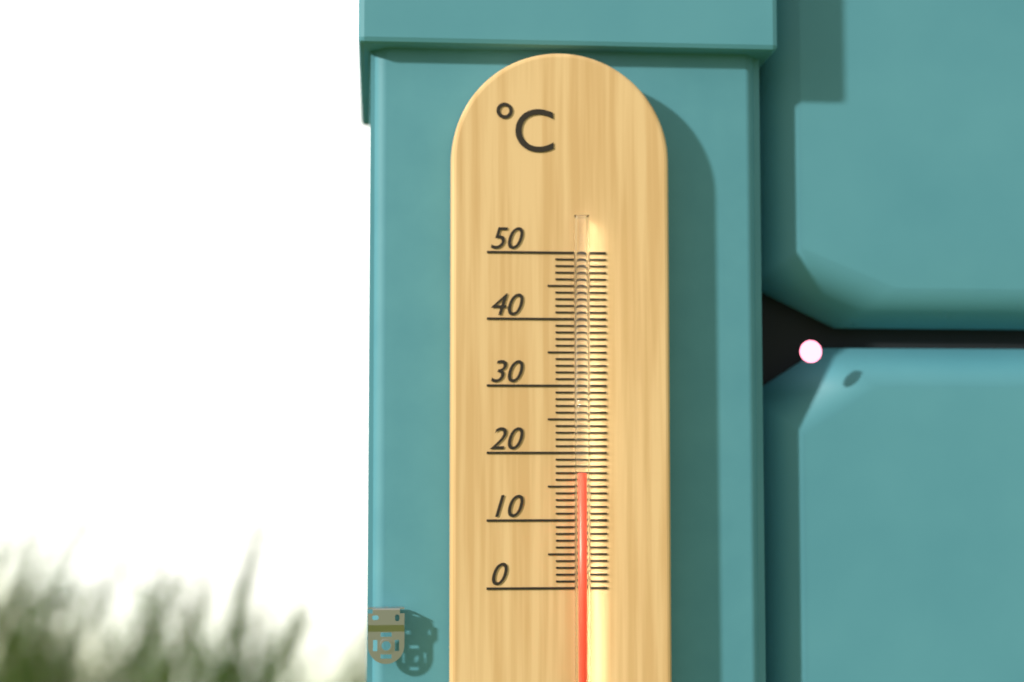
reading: 17 °C
